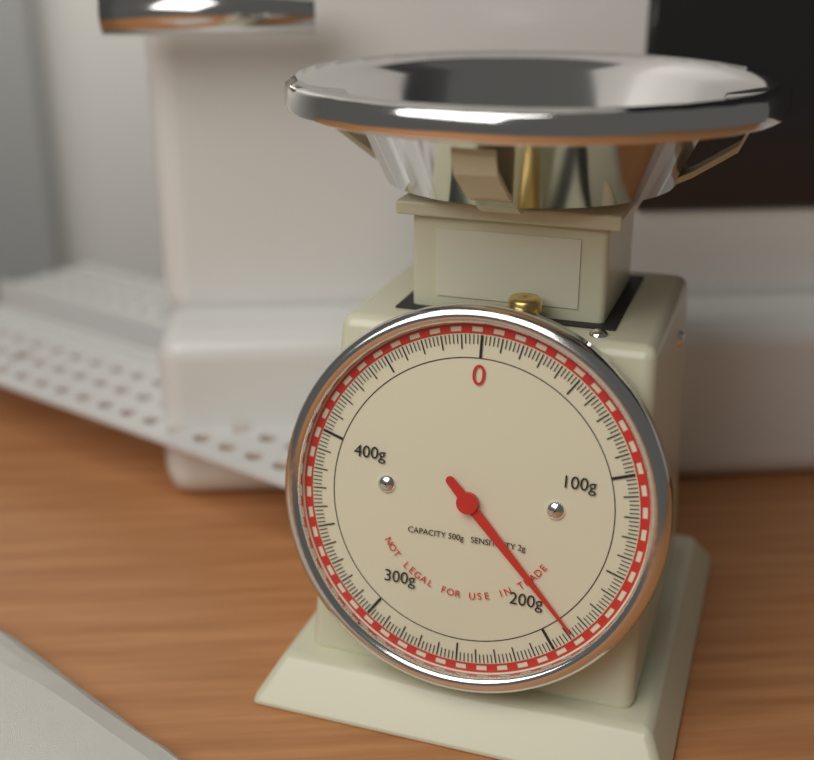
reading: 188 g
